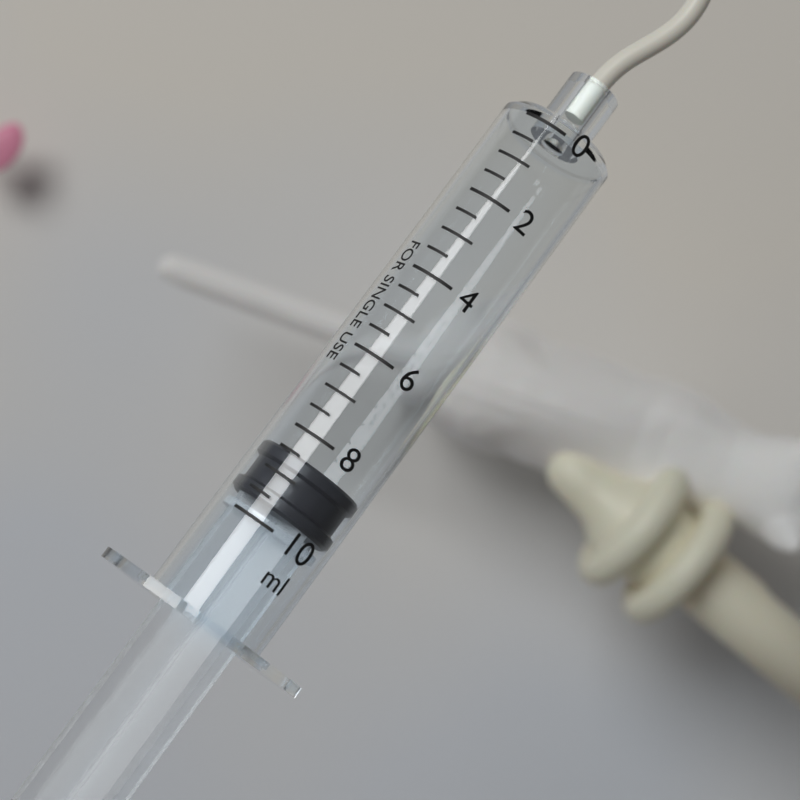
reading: 8.5 ml
